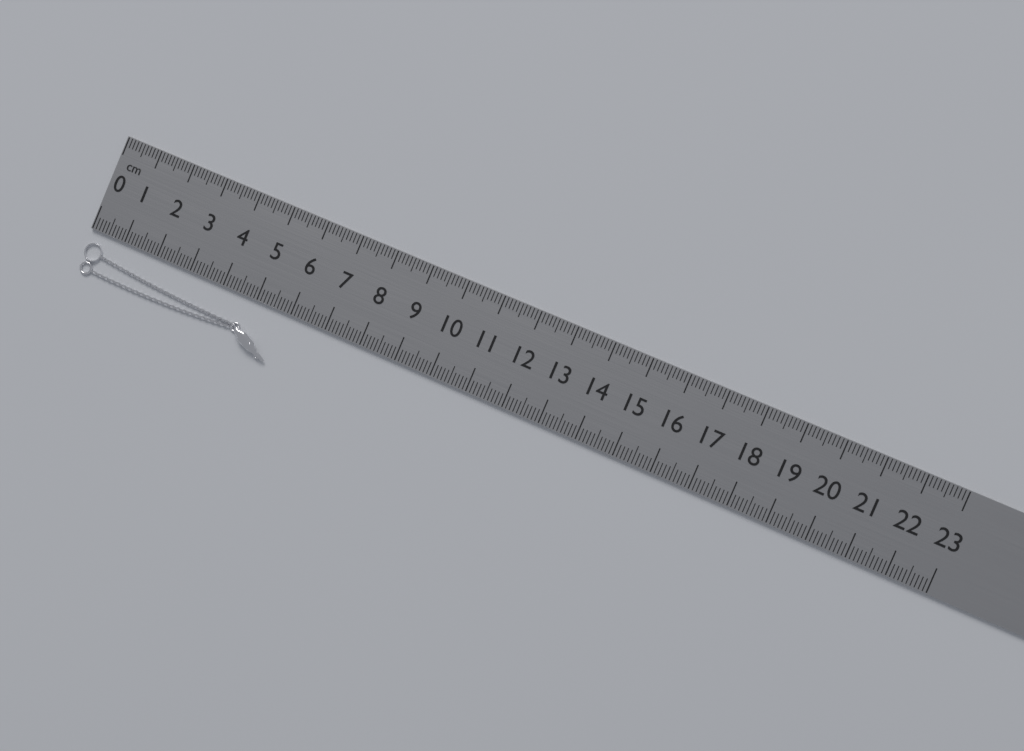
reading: 5.8 cm
